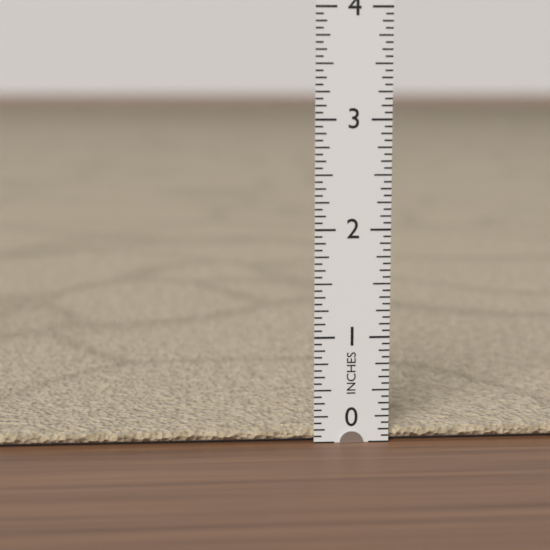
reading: 0.1250 in
